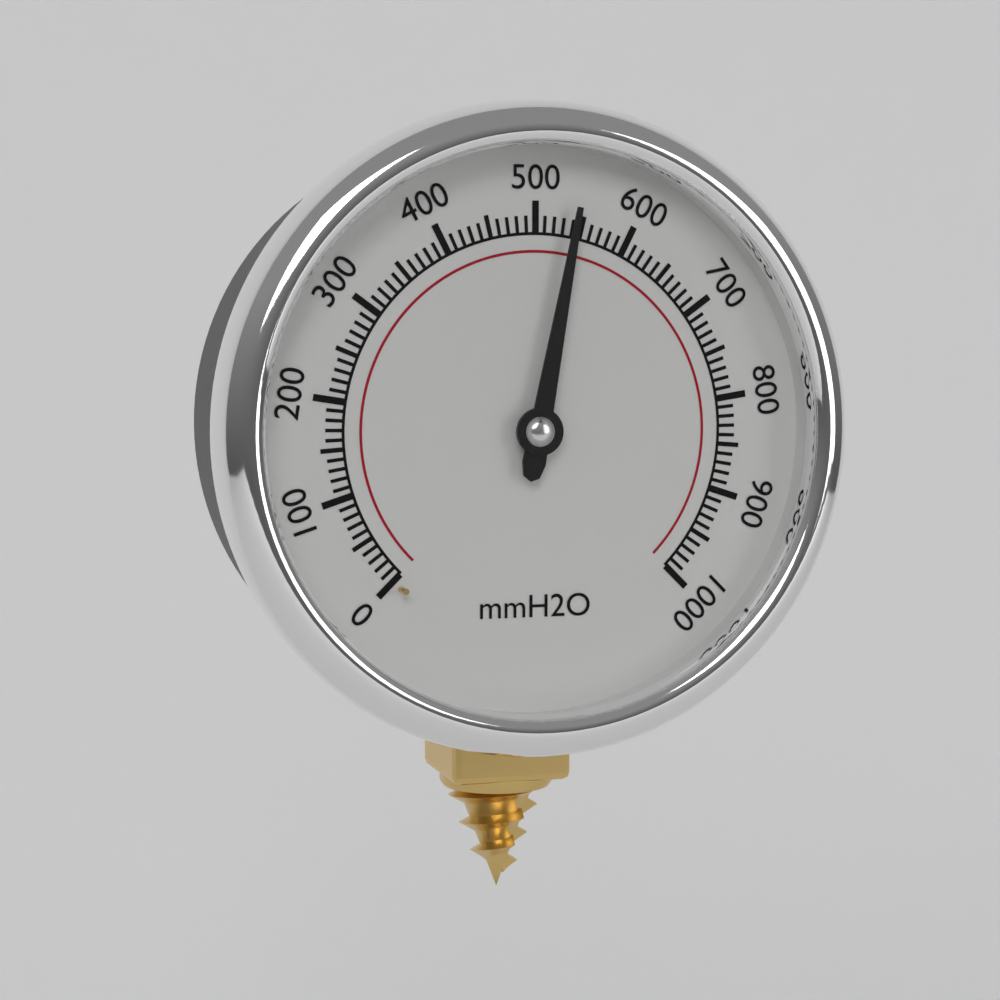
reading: 540 mmH2O
